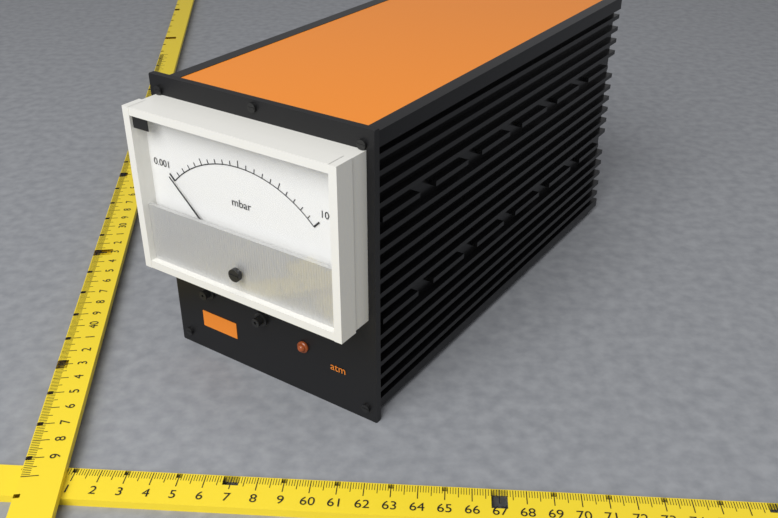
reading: 0.00100 mbar
